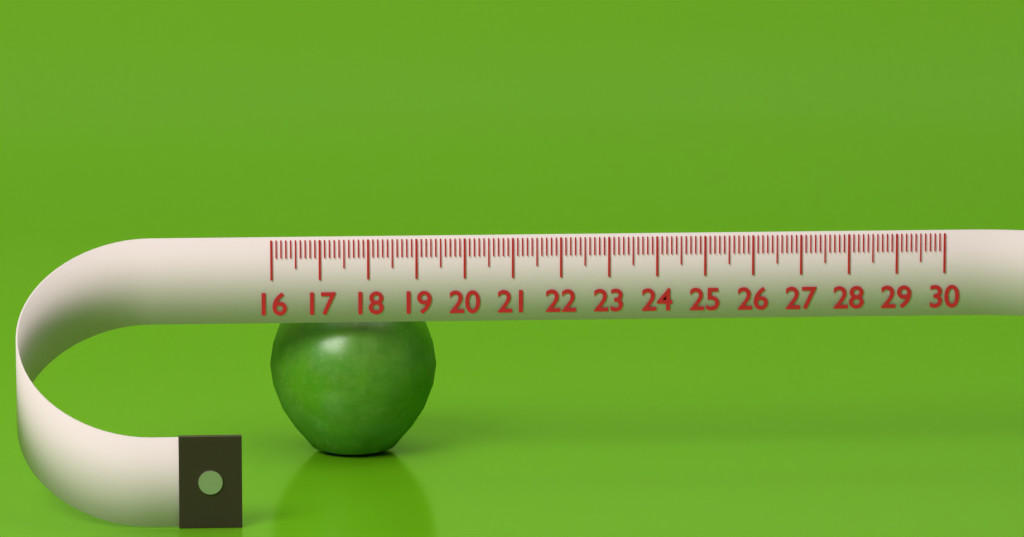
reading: 19.5 (no unit)
